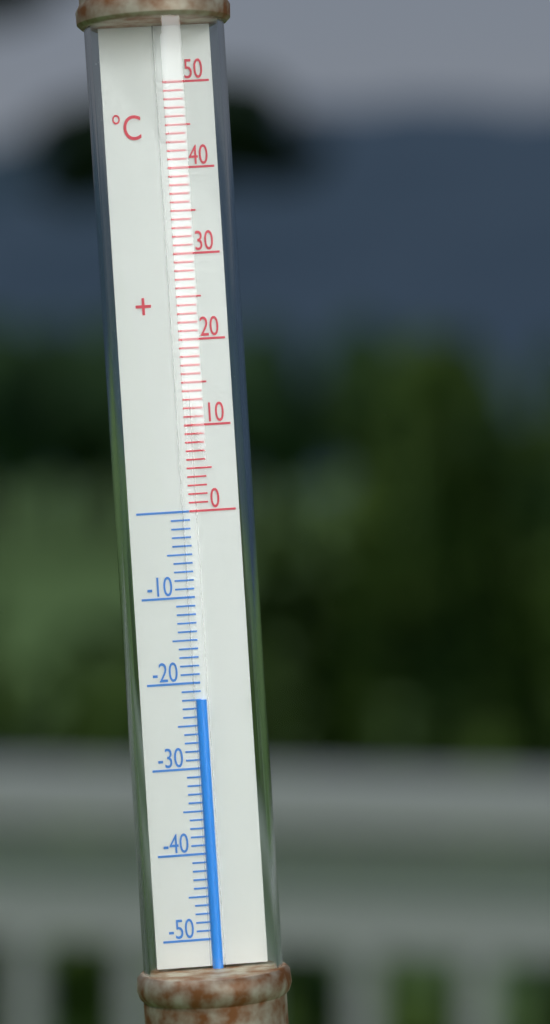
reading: -22 °C
